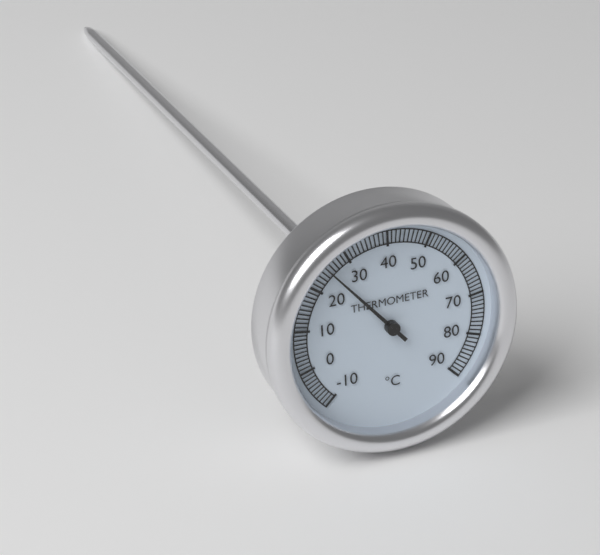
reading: 25 °C
